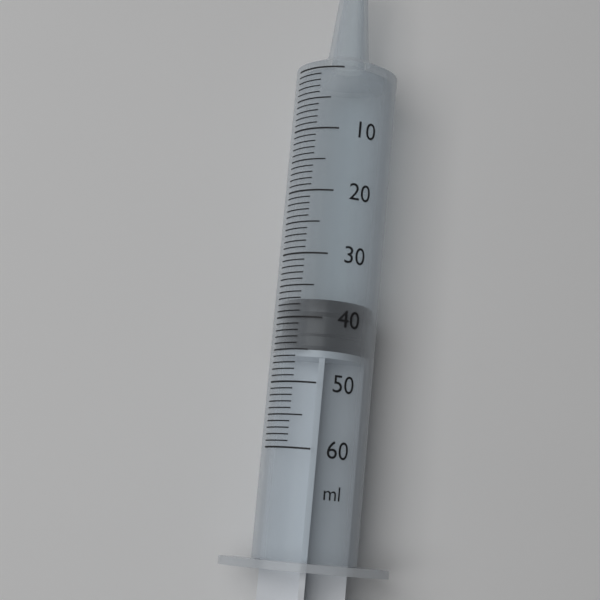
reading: 37 ml
